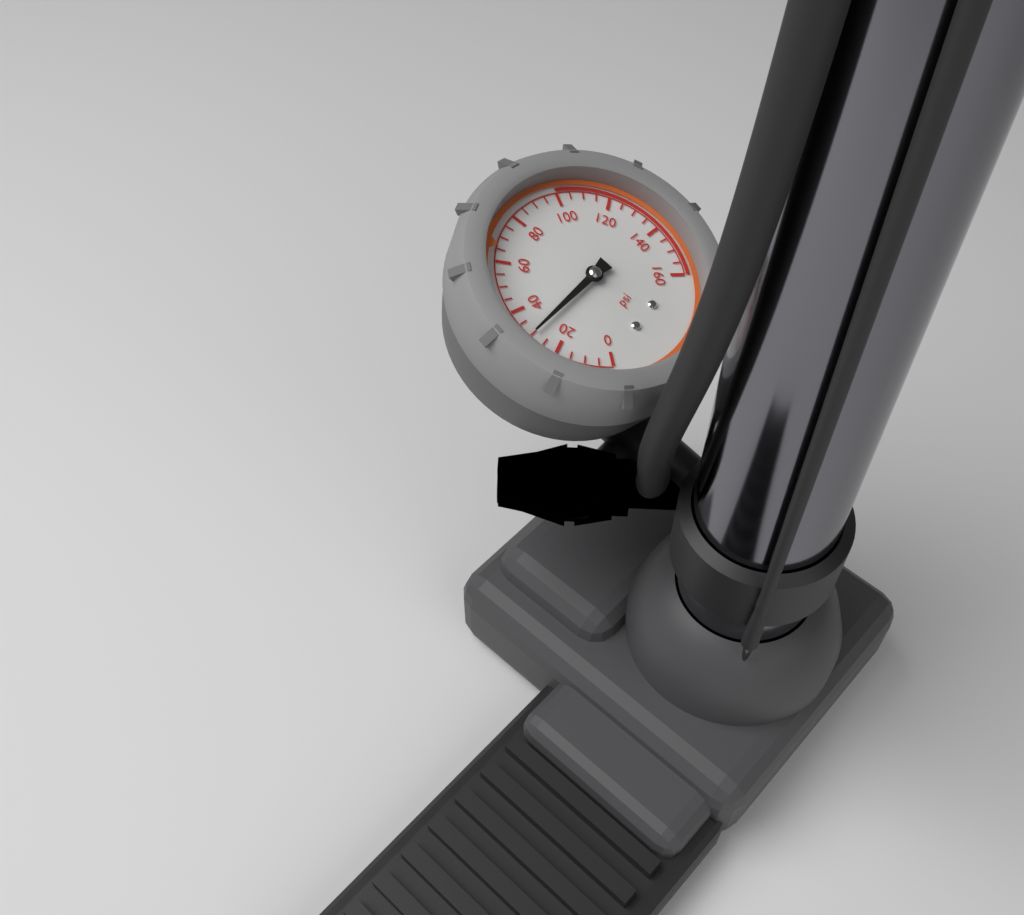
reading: 30 psi
